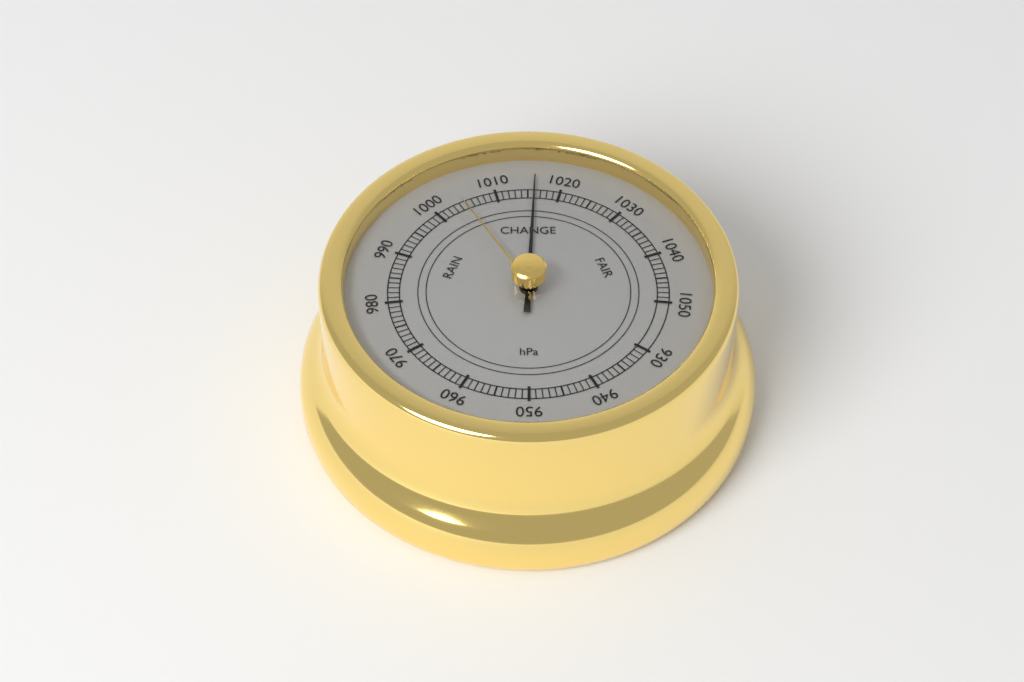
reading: 1016 hPa
